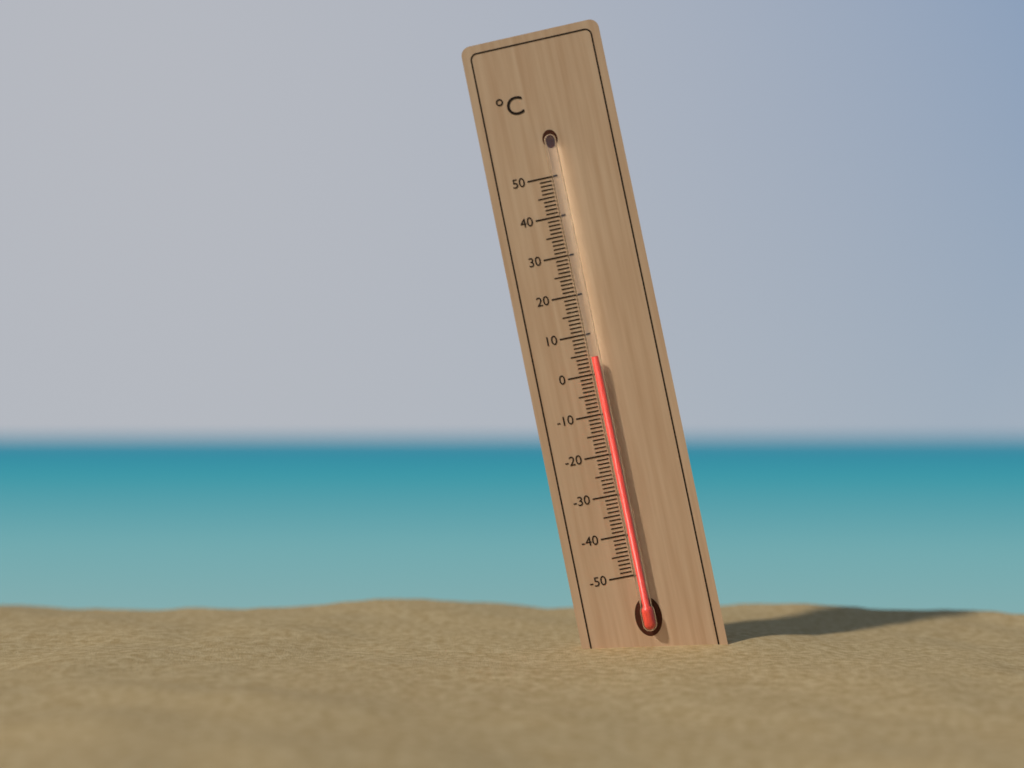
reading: 4 °C
